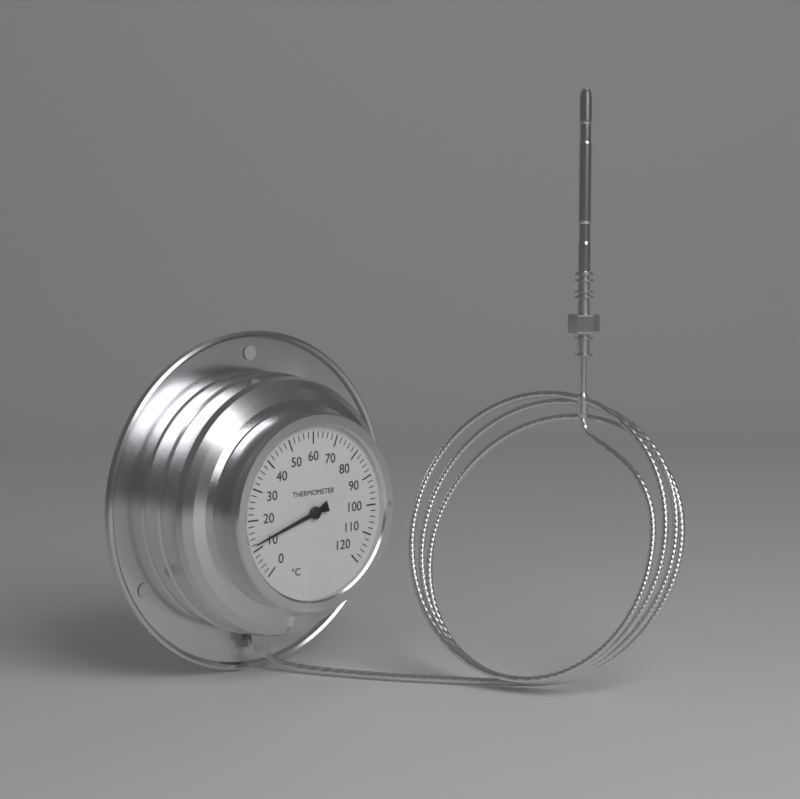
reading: 12 °C
